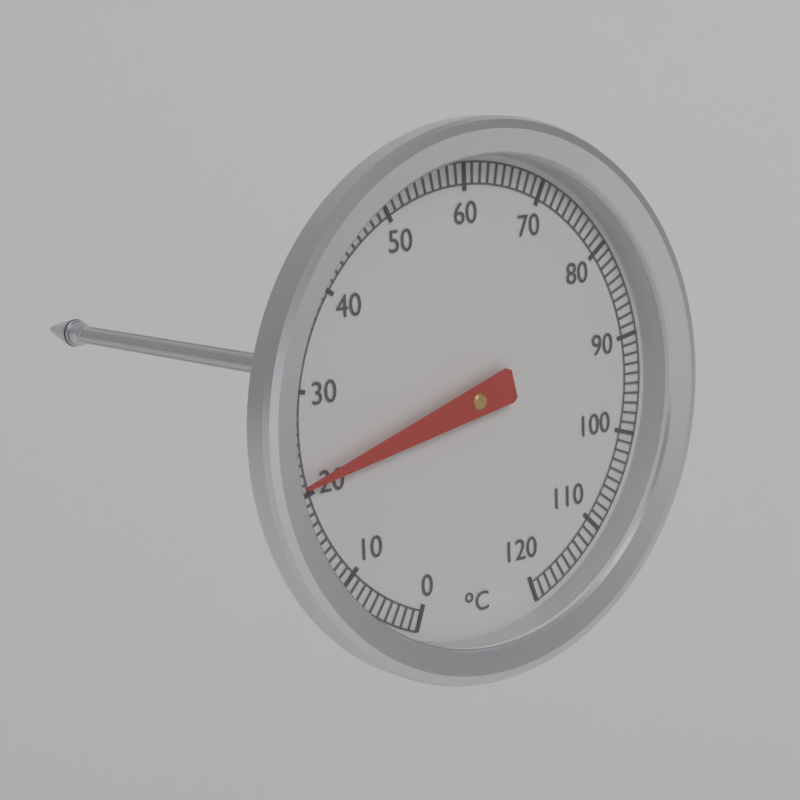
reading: 21 °C
